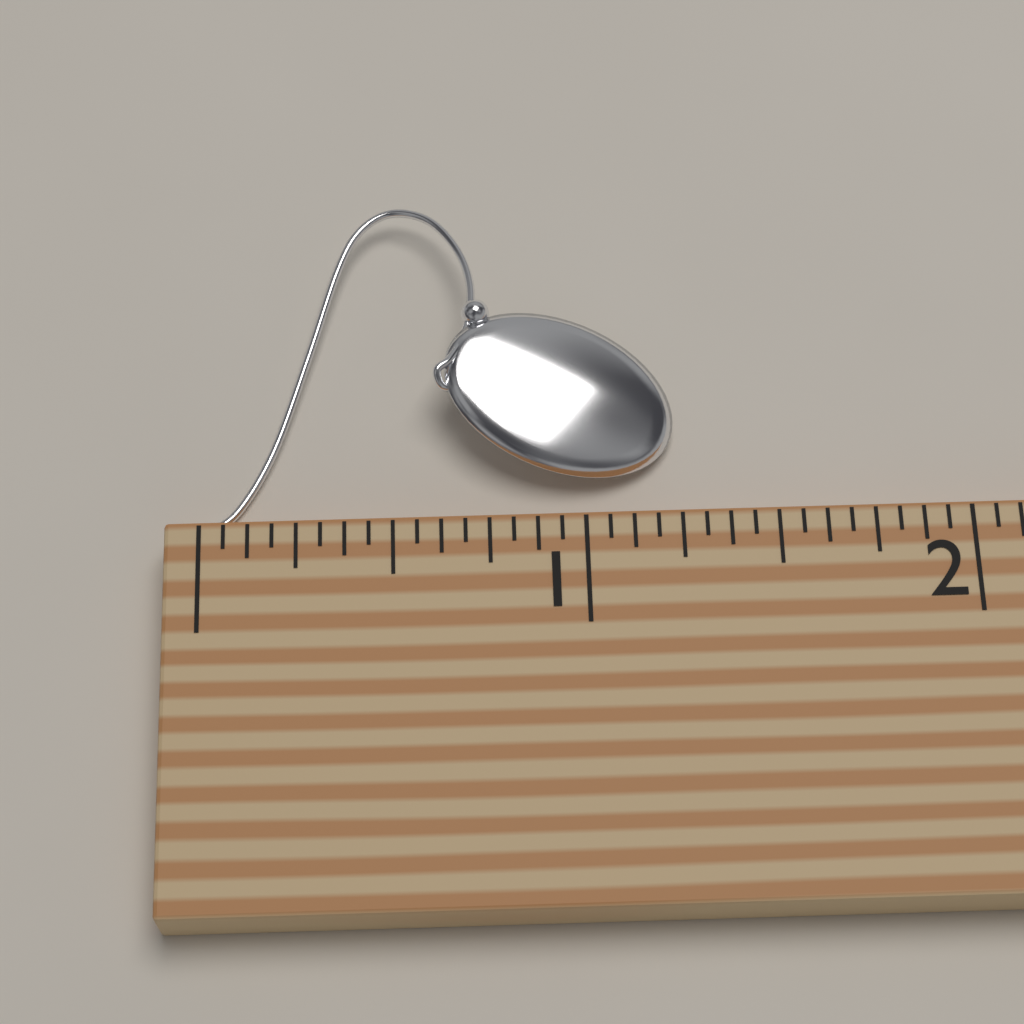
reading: 1.2500 (no unit)
